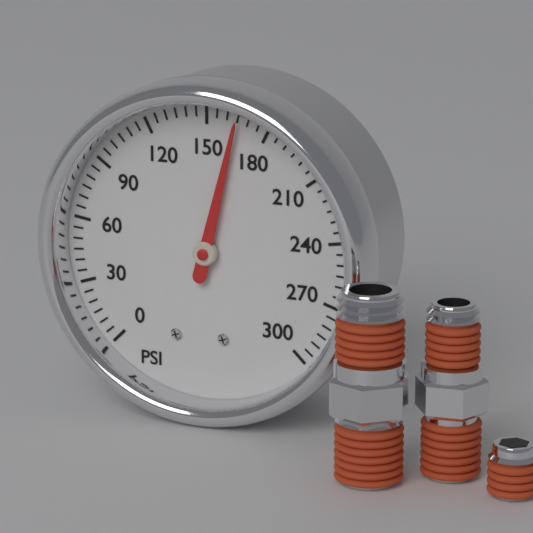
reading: 165 psi
